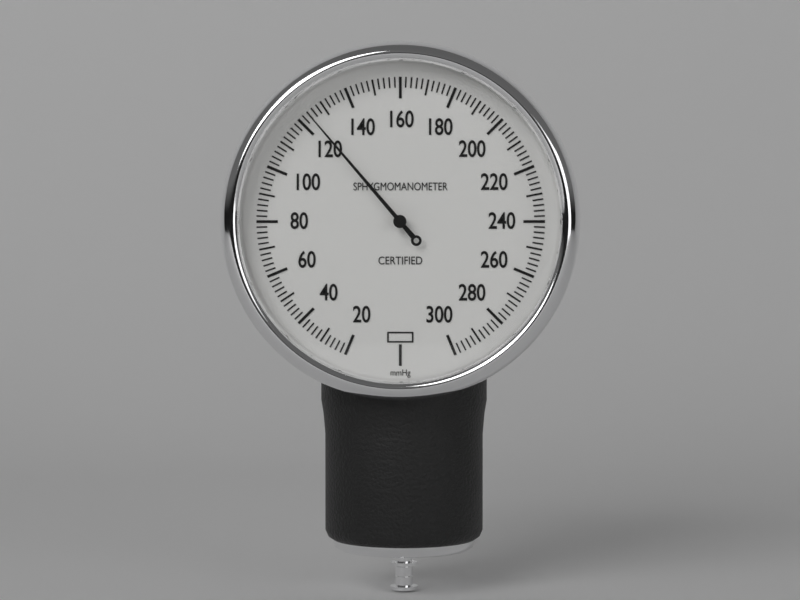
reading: 124 mmHg
